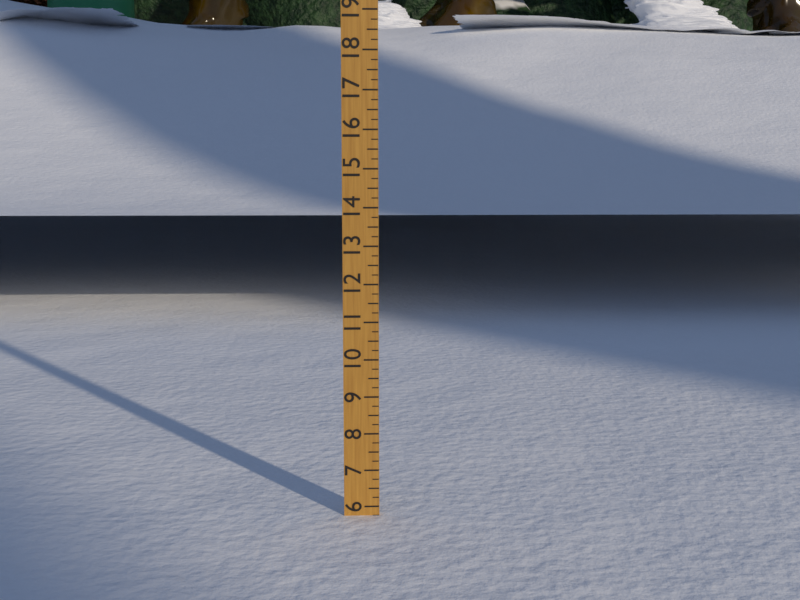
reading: 5.75 (no unit)
